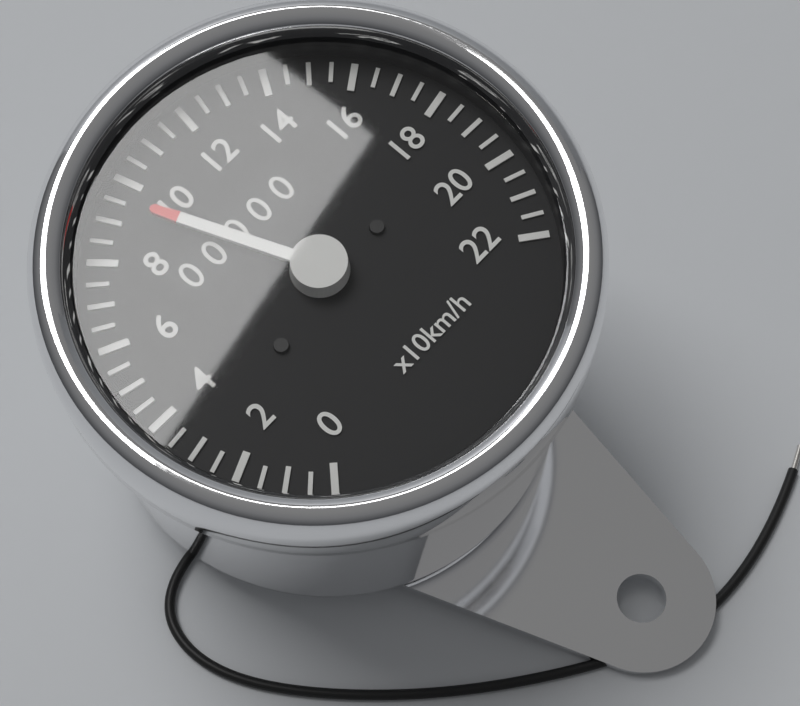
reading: 95 km/h
